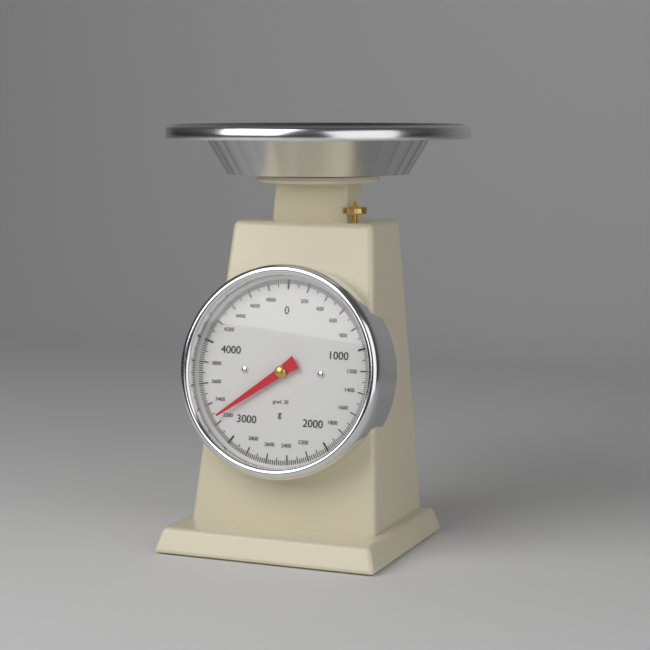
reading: 3260 g
